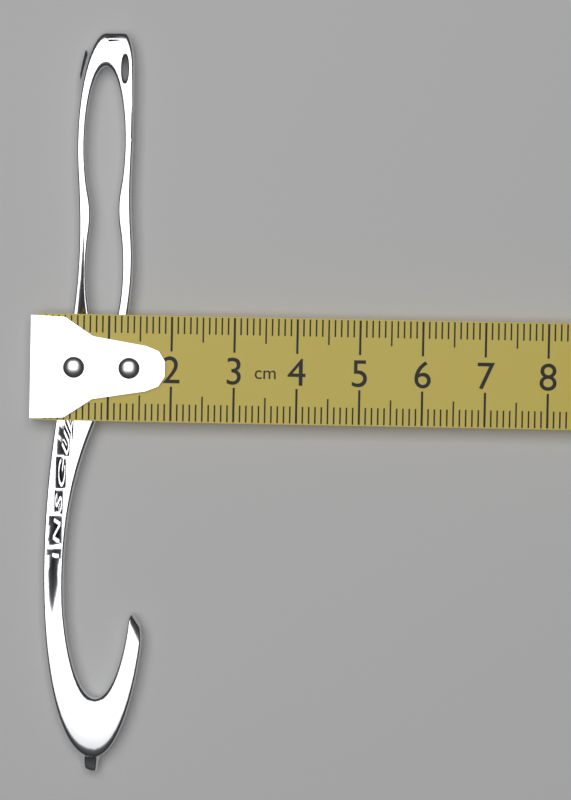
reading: 1.6 cm
